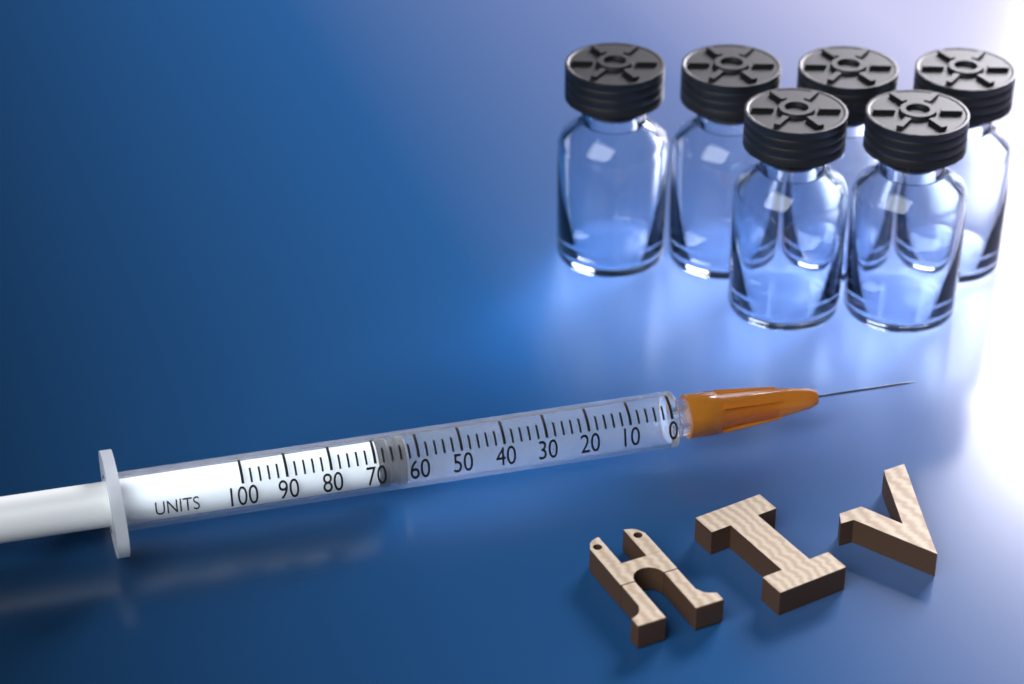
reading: 62 units
